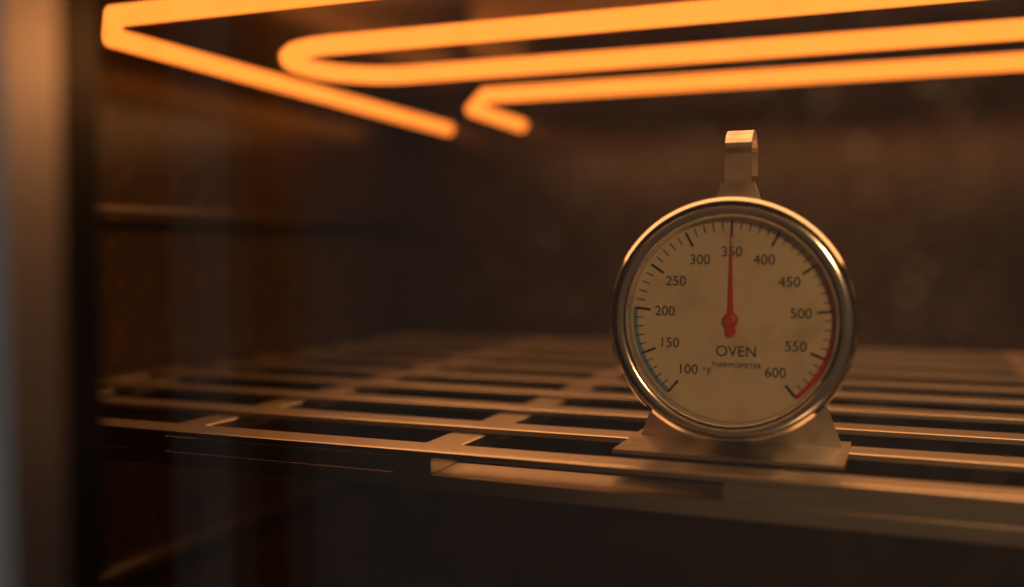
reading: 350 °F
